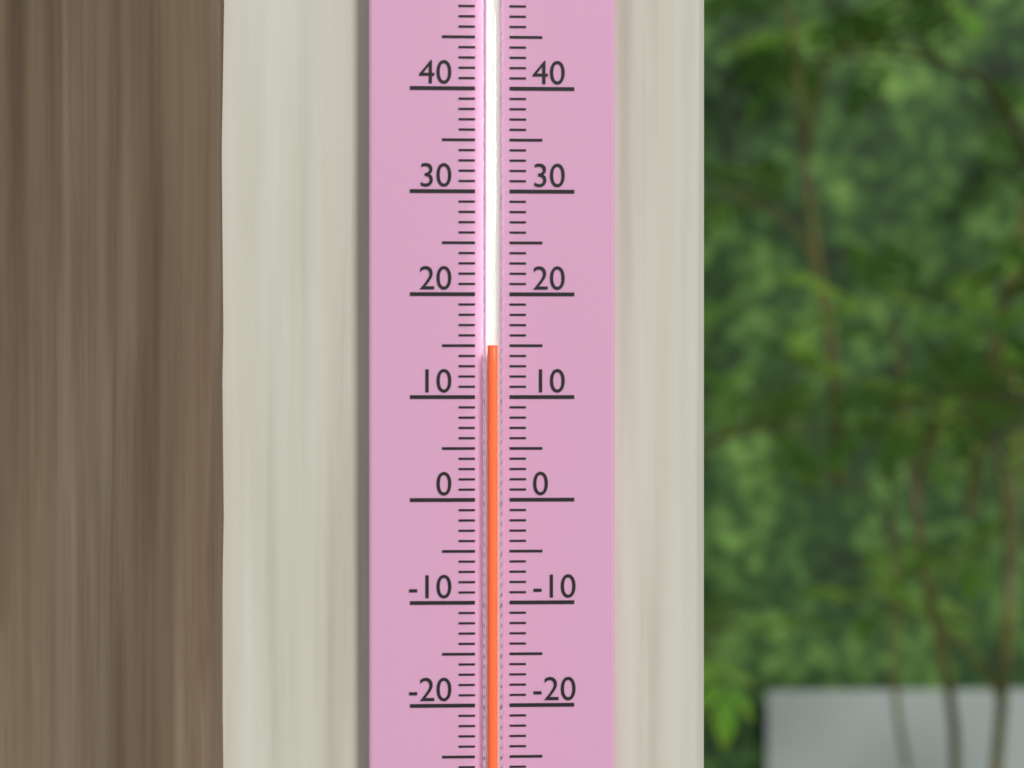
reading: 15 (no unit)
